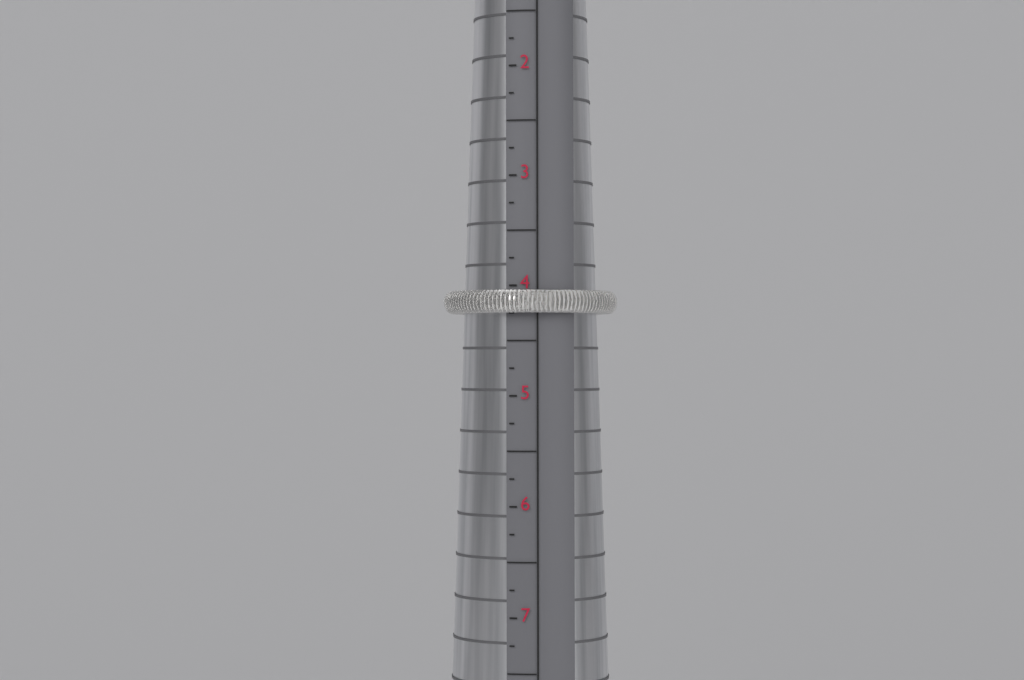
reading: 4.25 (no unit)
